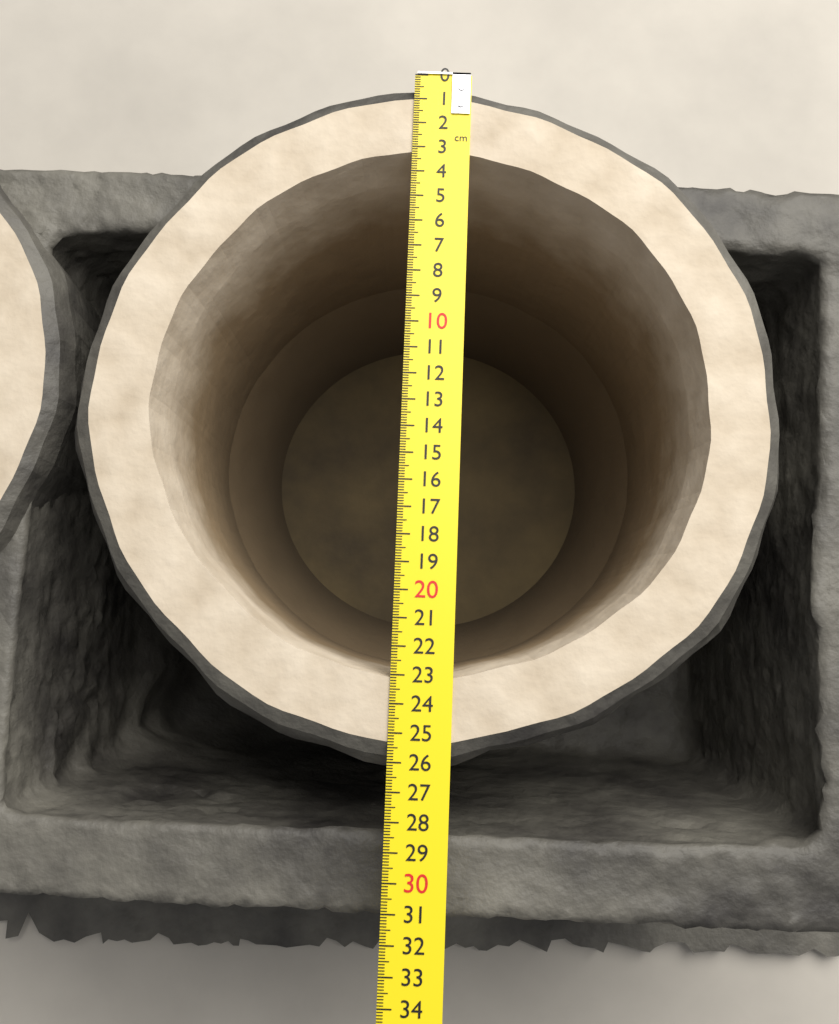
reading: 26.3 cm
